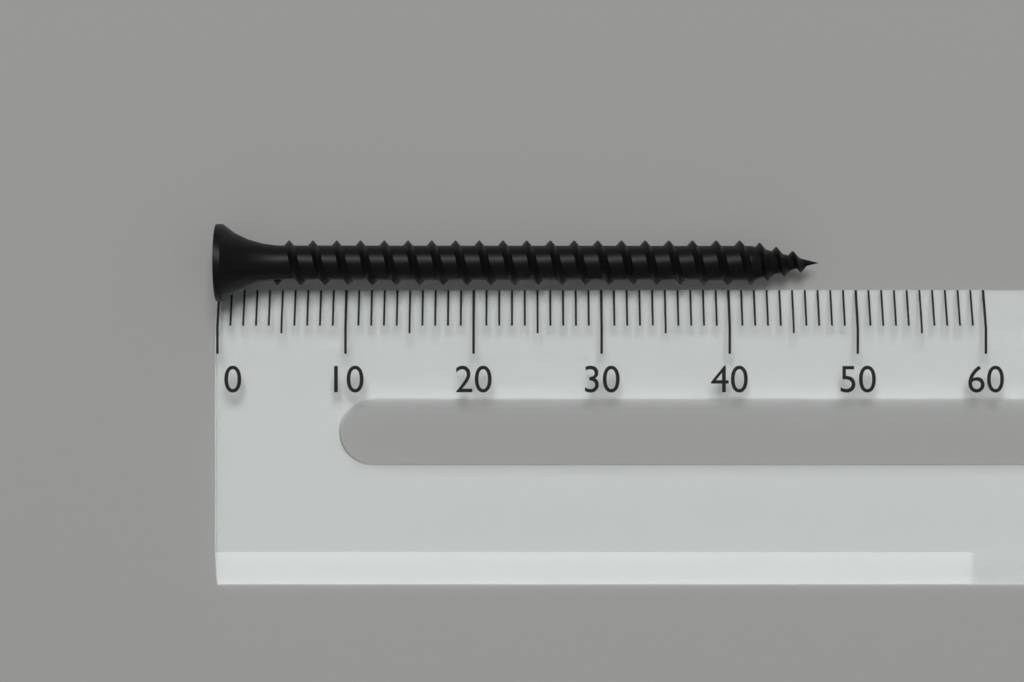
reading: 47 (no unit)
